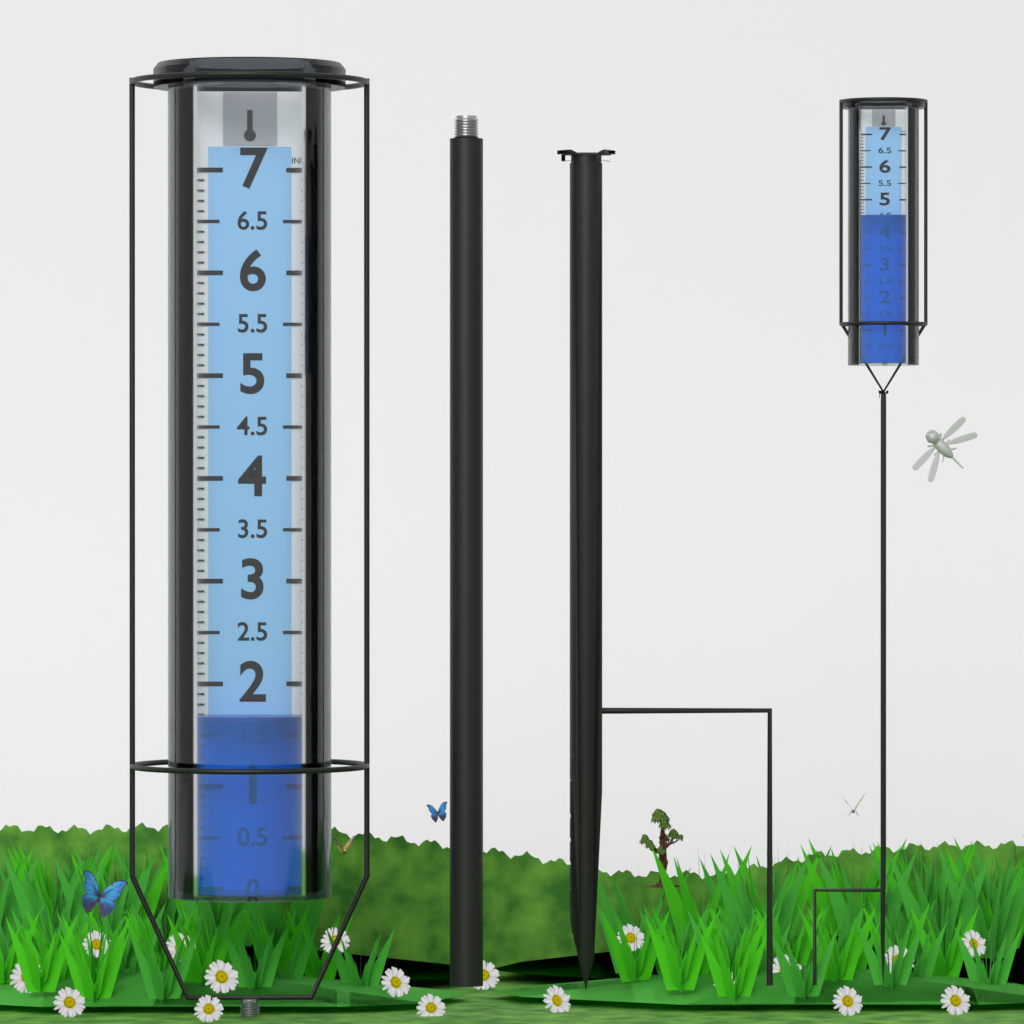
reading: 1.7 in
